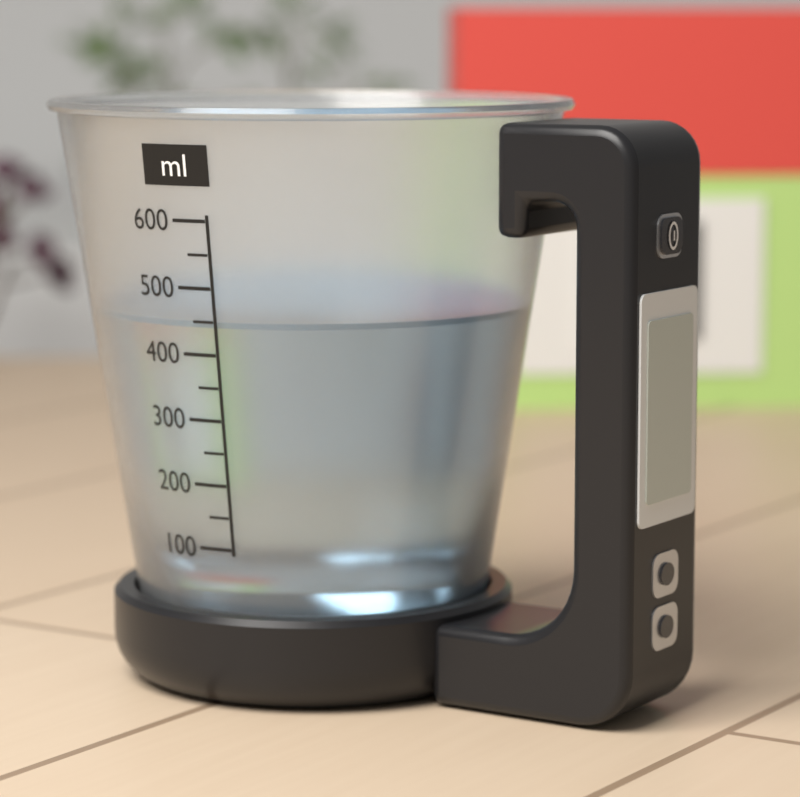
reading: 450 ml
